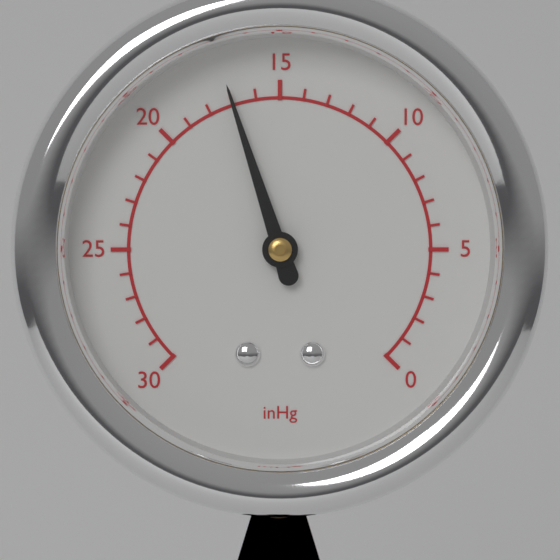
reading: 17 inHg
